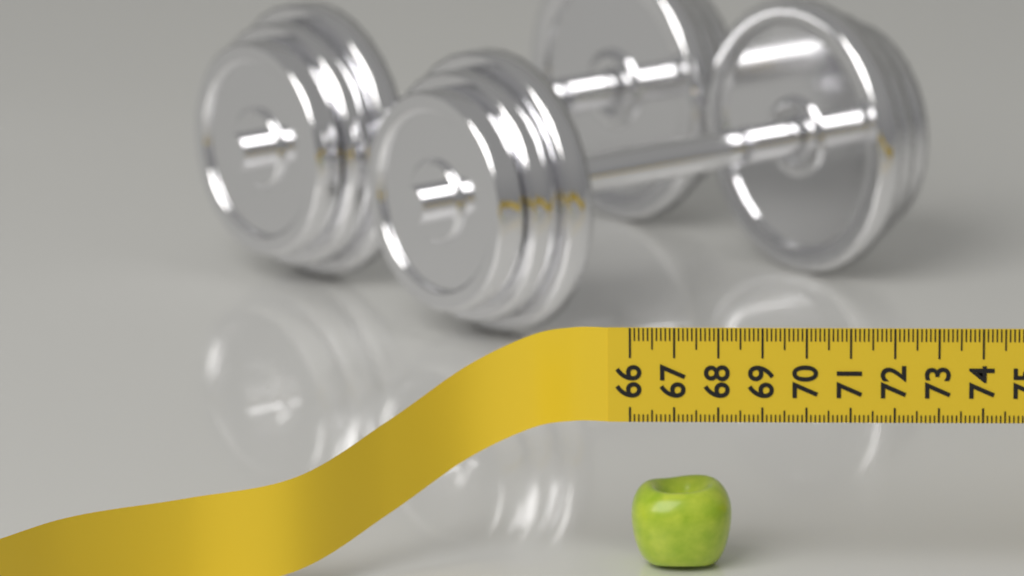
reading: 68.3 (no unit)
